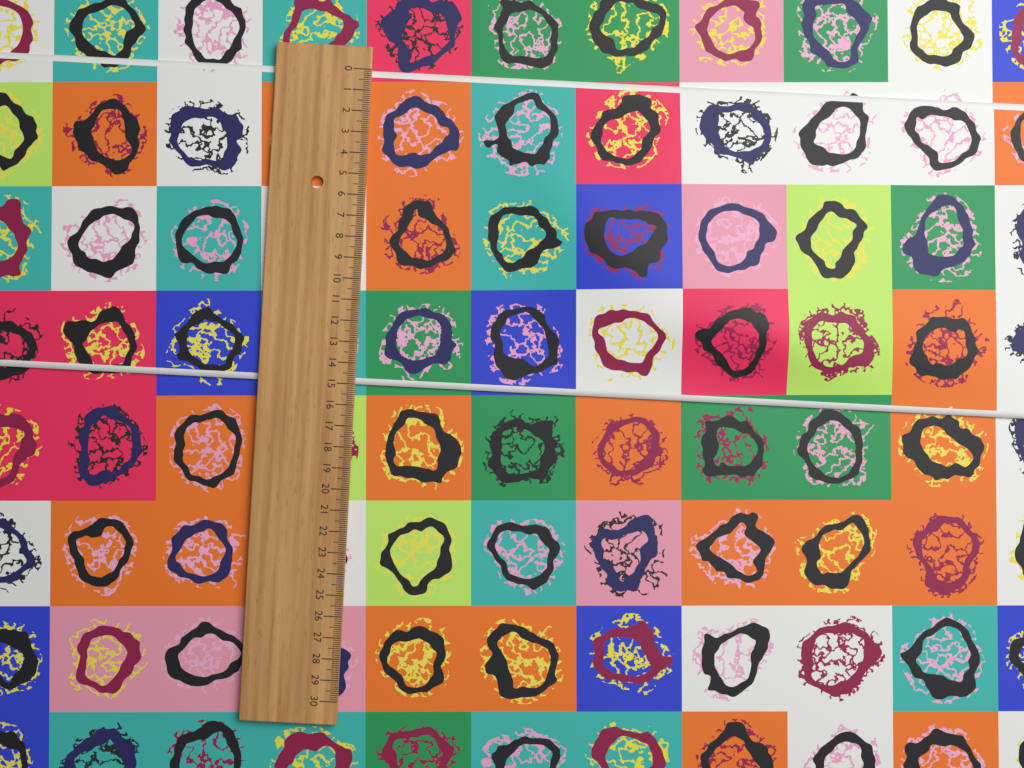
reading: 15.0 (no unit)
